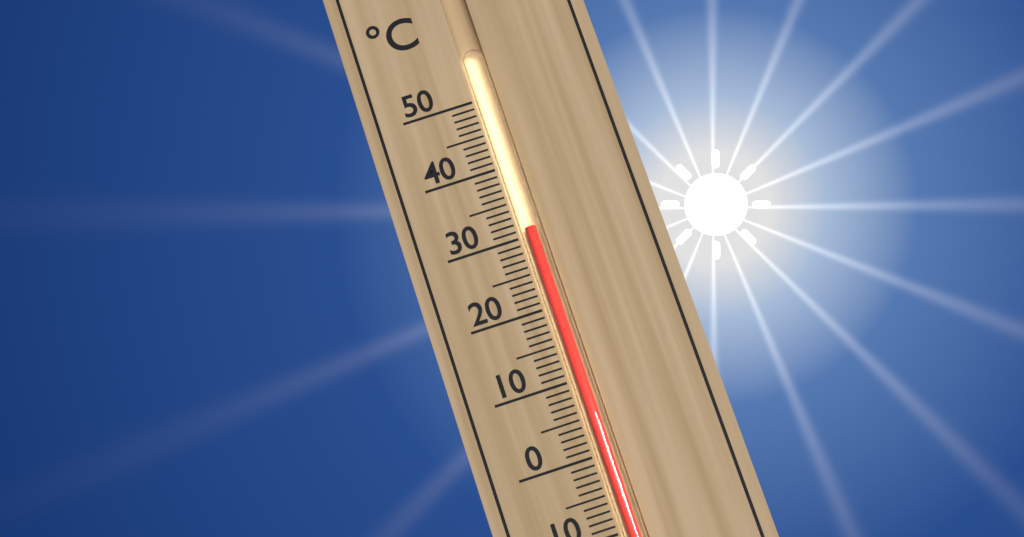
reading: 31 °C
